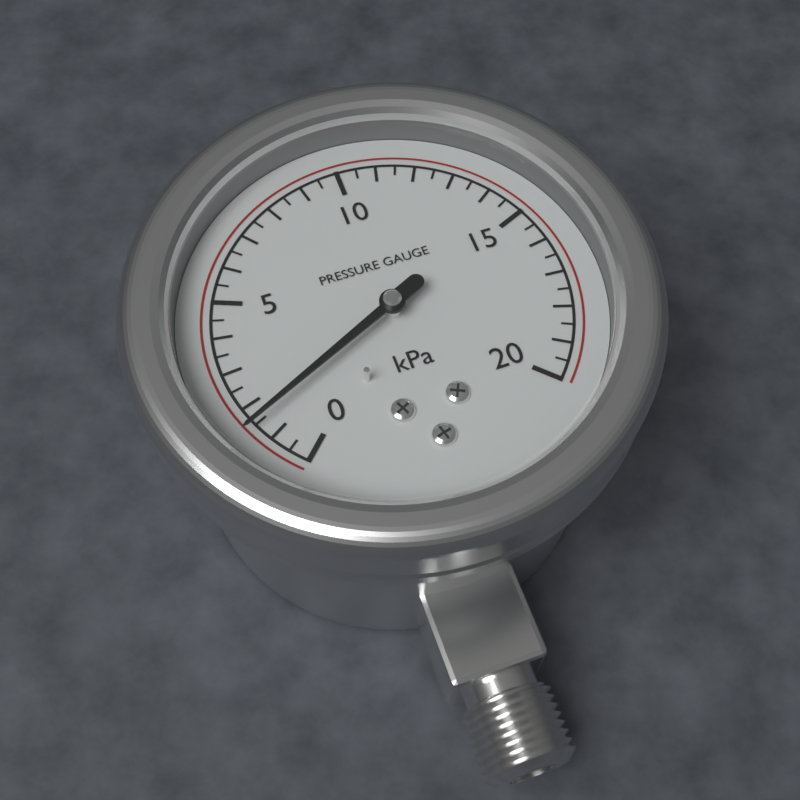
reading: 1.5 kPa
